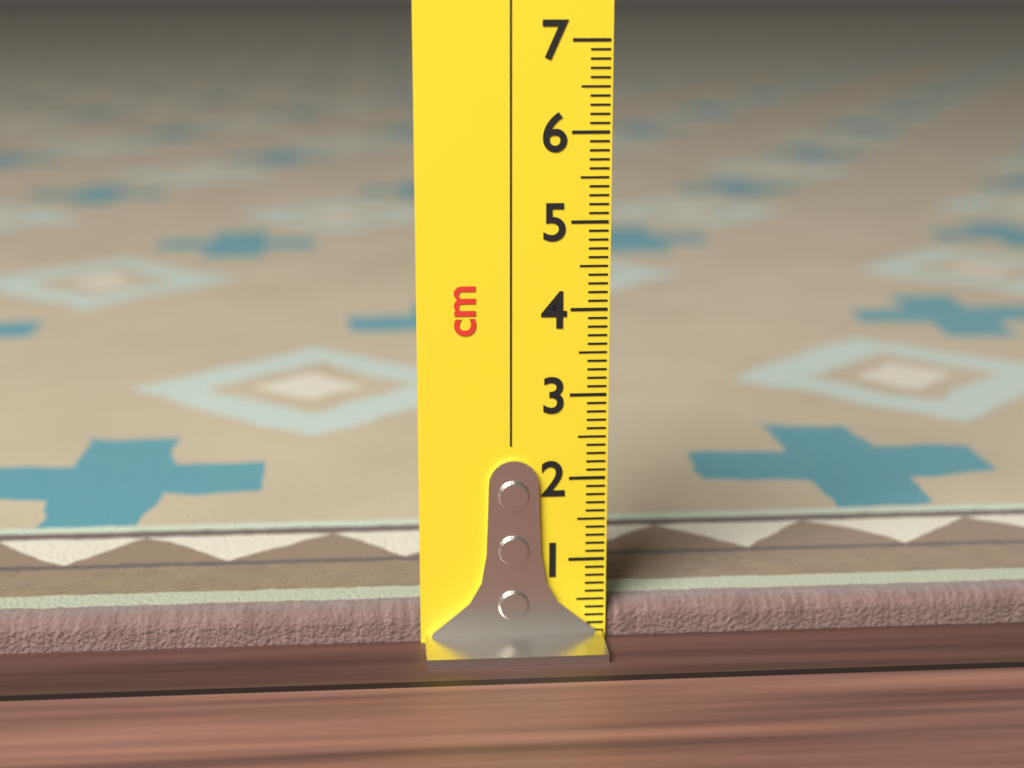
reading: 0.4 cm
